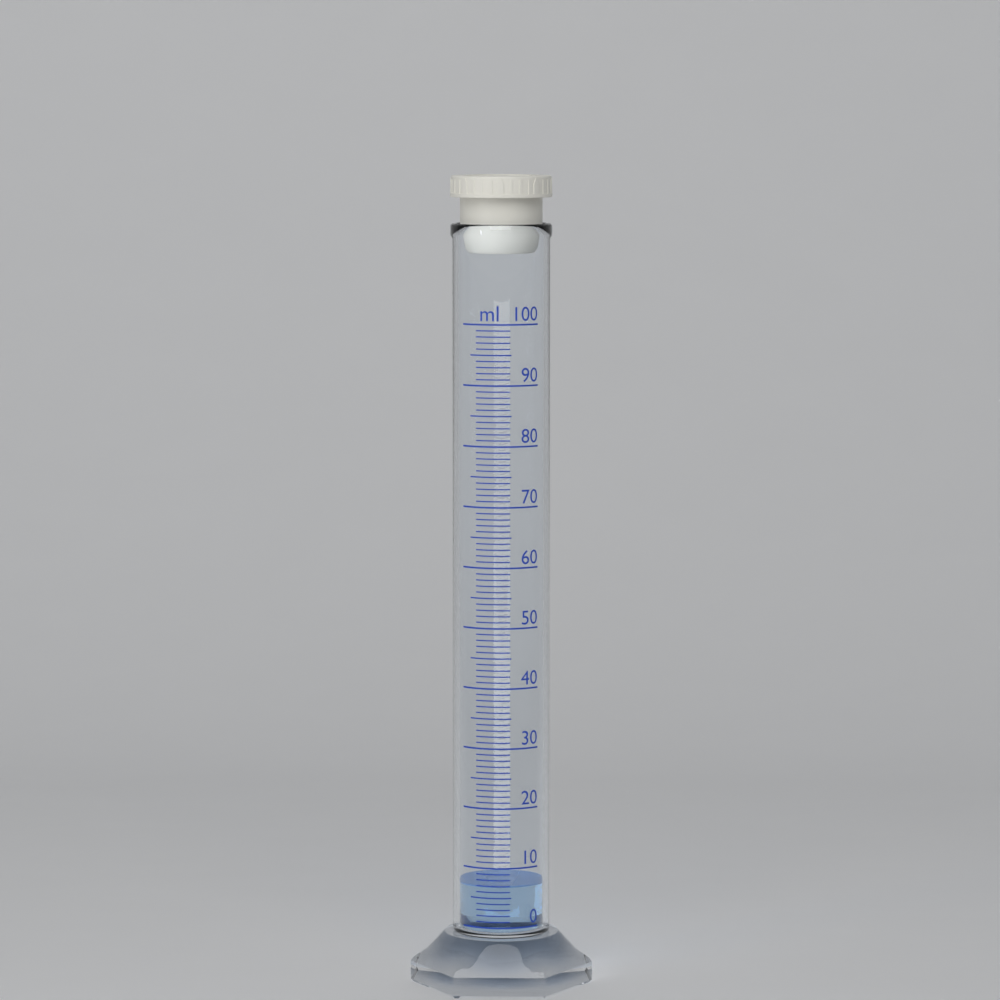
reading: 7 ml
